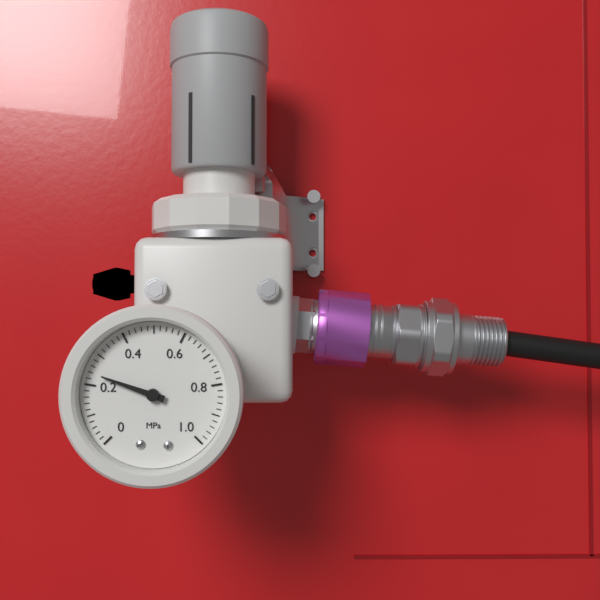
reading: 0.24 MPa
